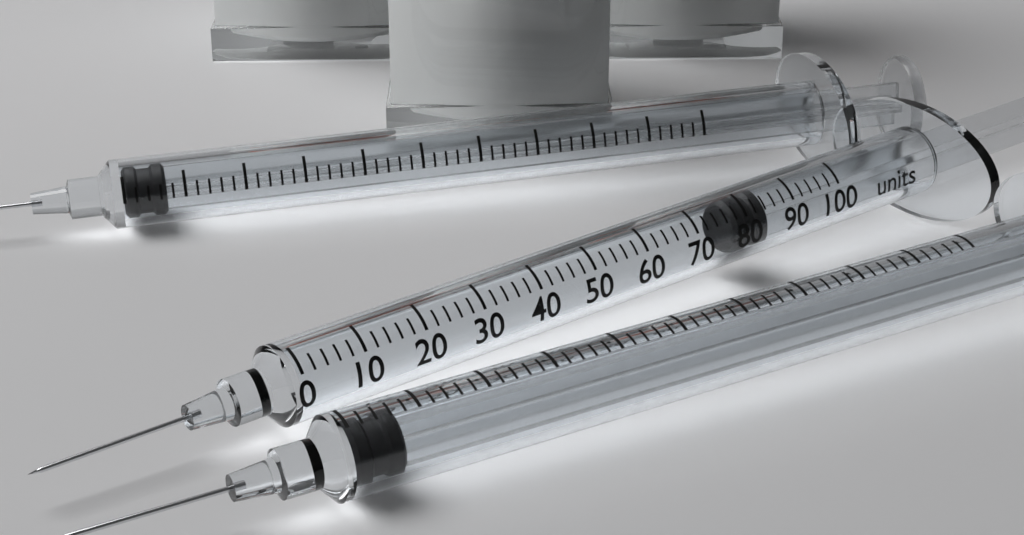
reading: 78 units
